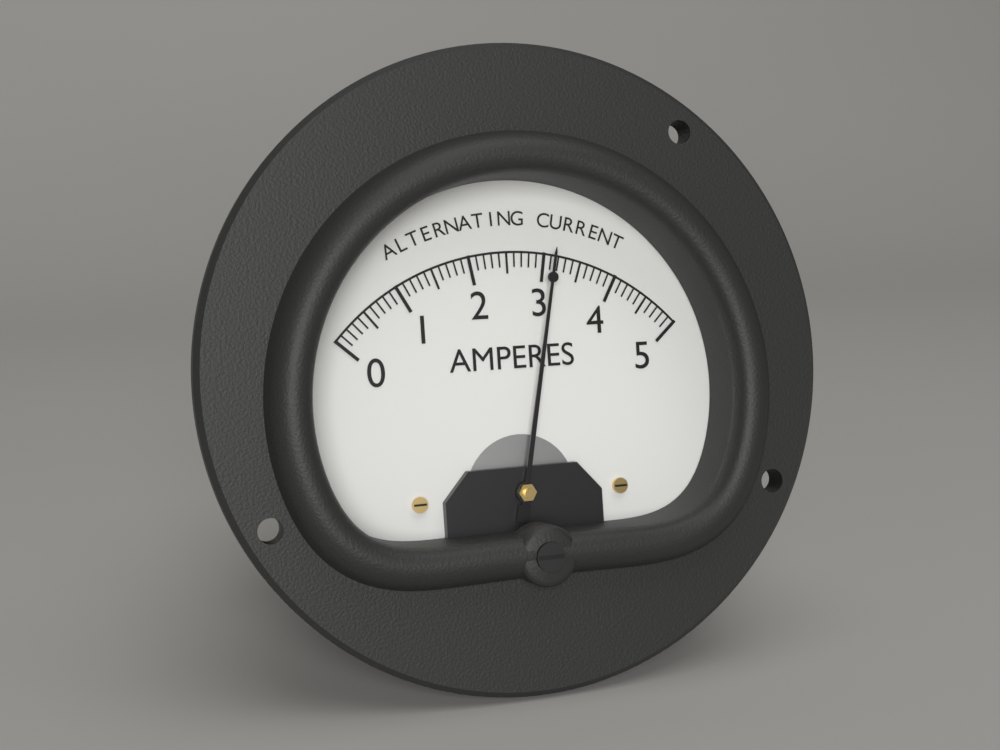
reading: 3.1 A
